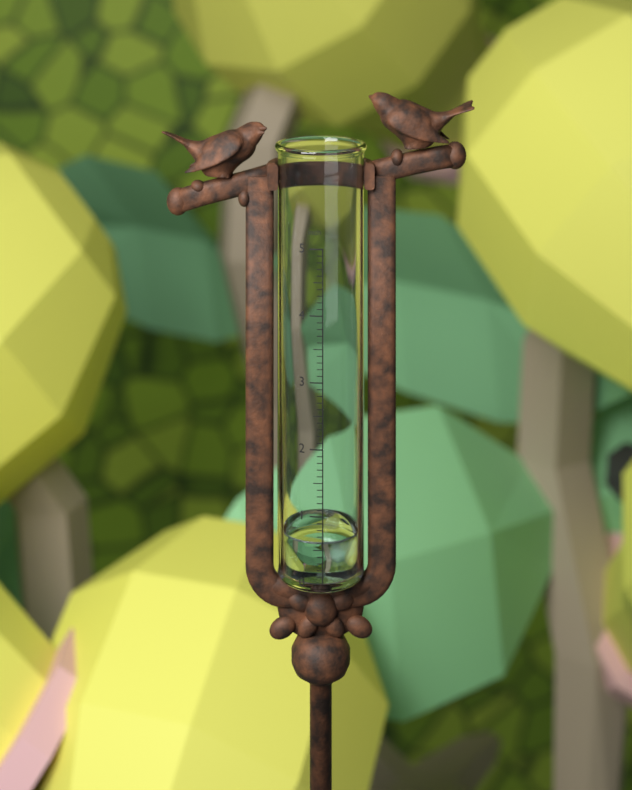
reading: 0.6 in
